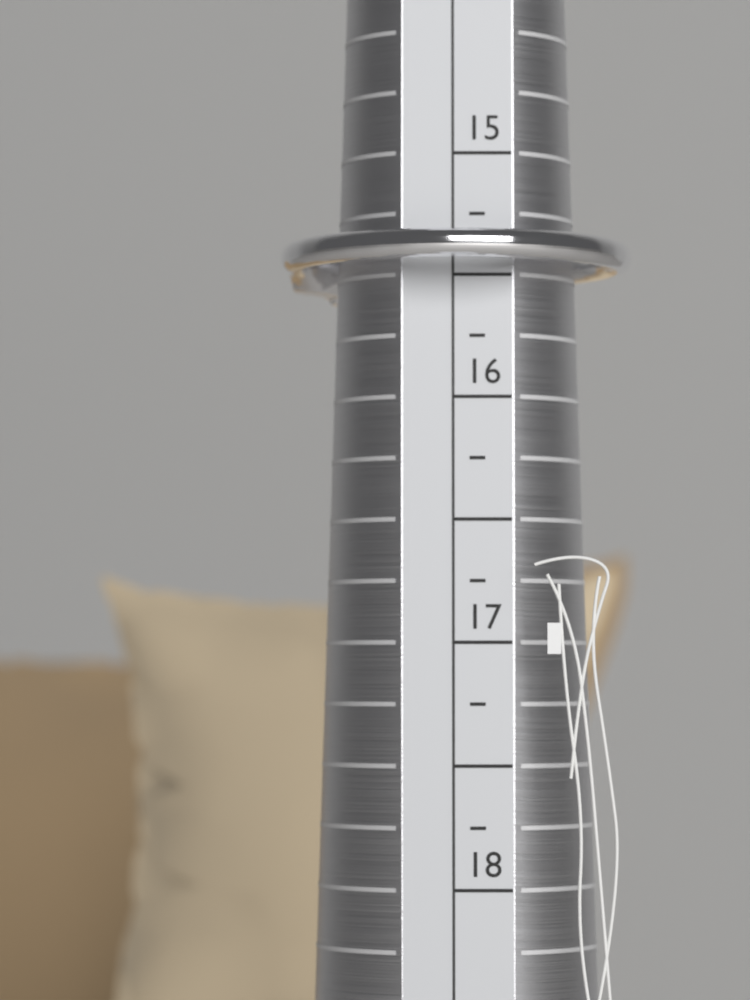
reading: 15.50 (no unit)
